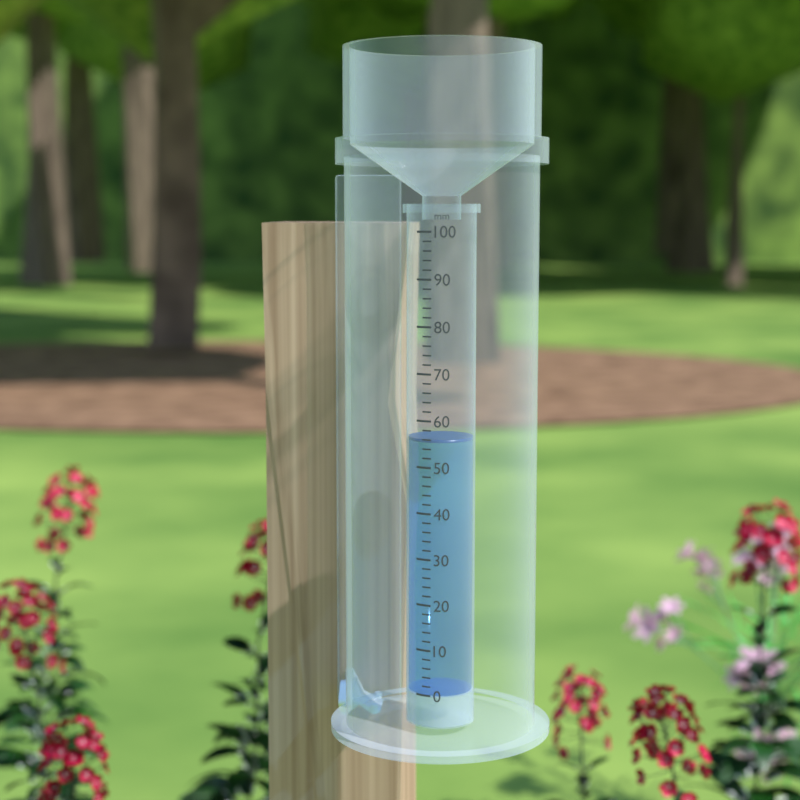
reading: 56 mm
